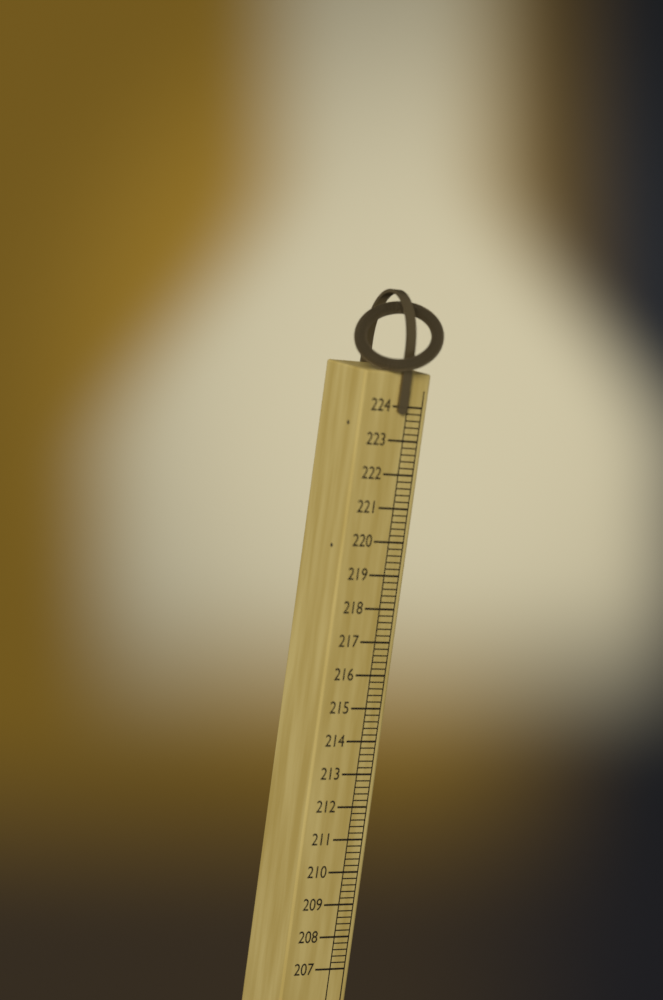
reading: 223.8 (no unit)
